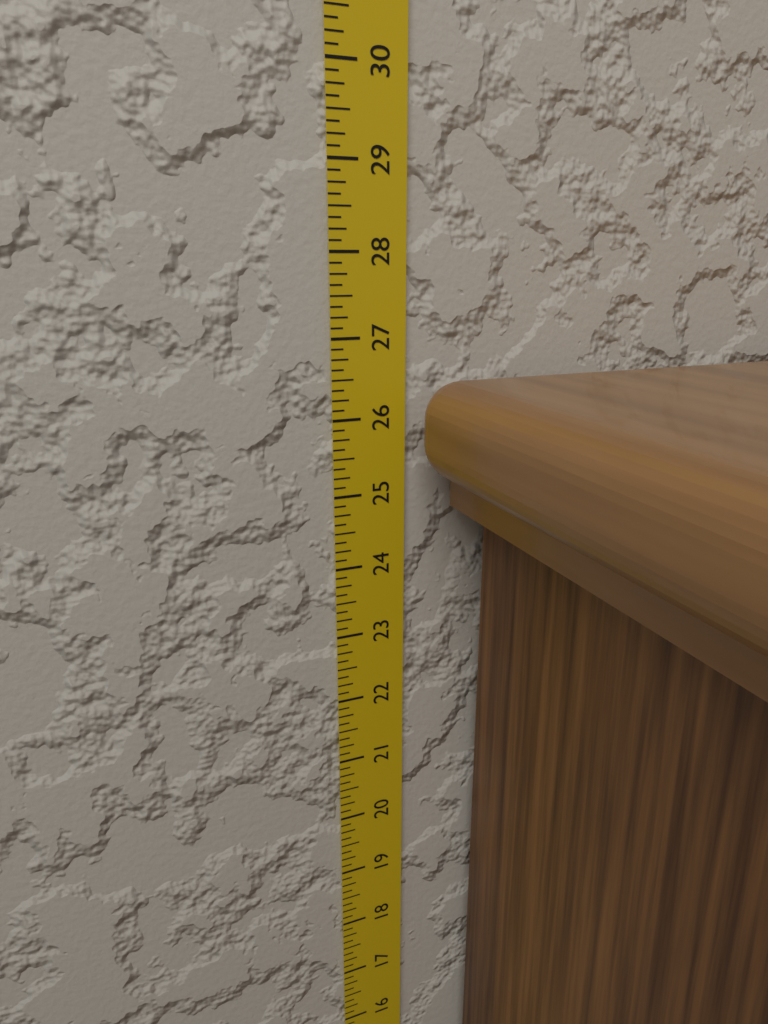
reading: 26.500 in
